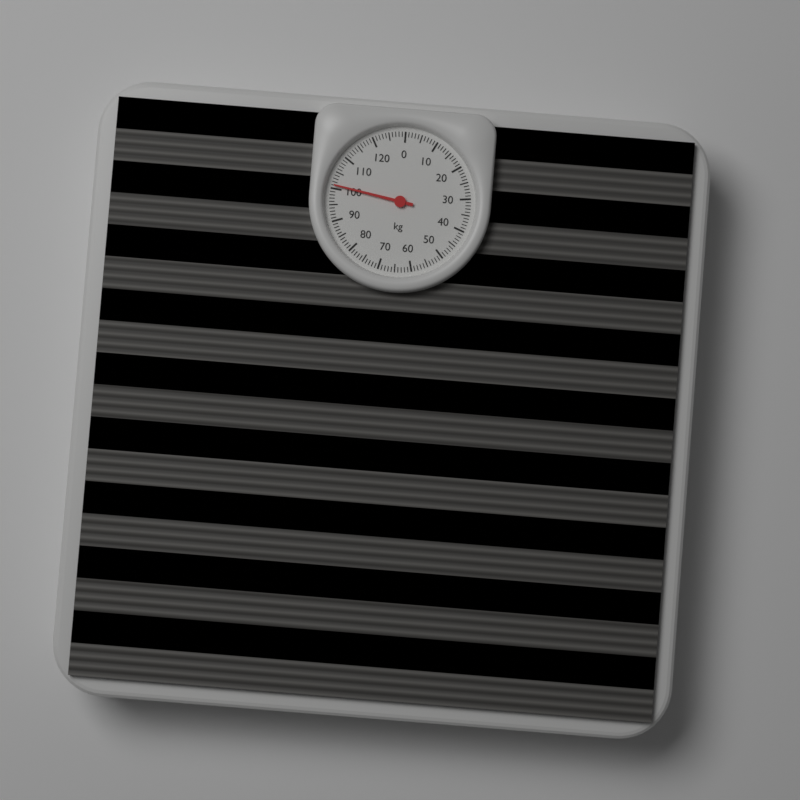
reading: 101 kg
